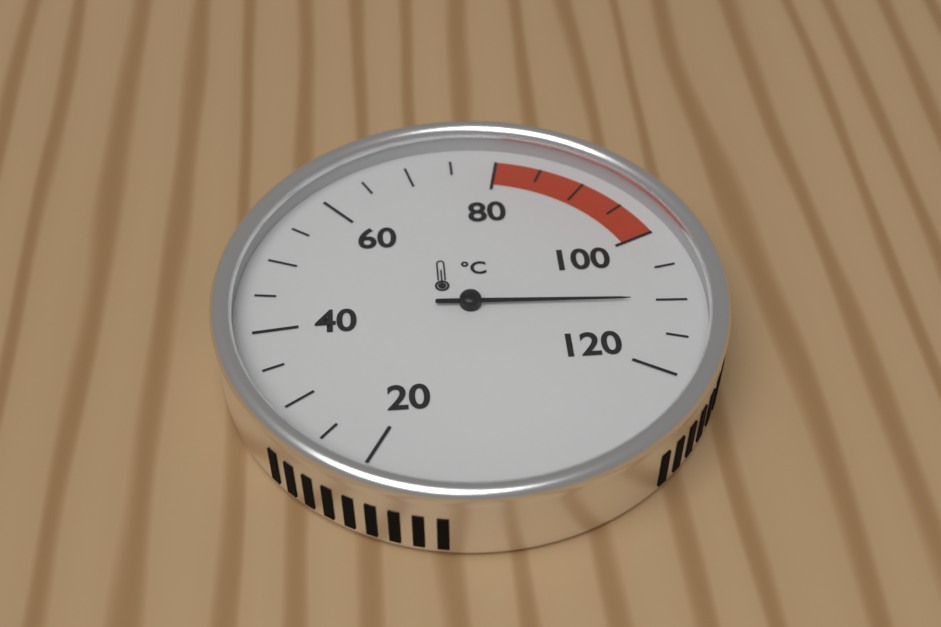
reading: 110 °C
